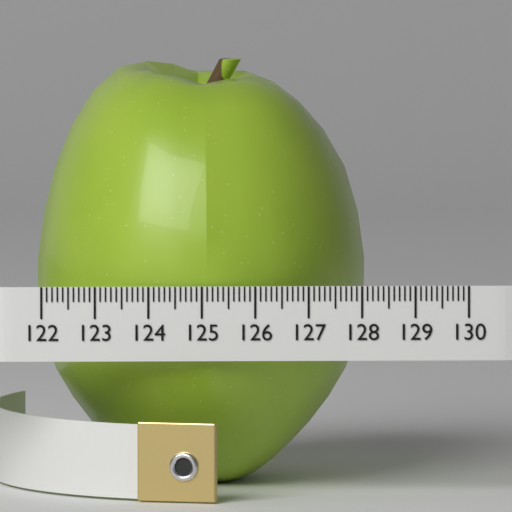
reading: 128.2 (no unit)
